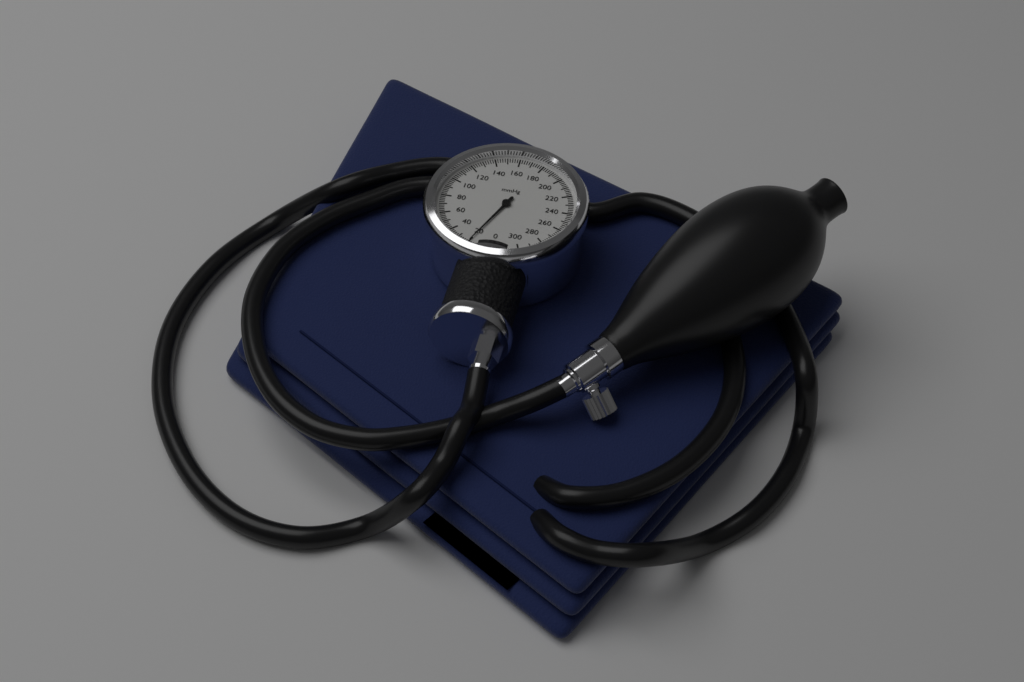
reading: 20 mmHg
